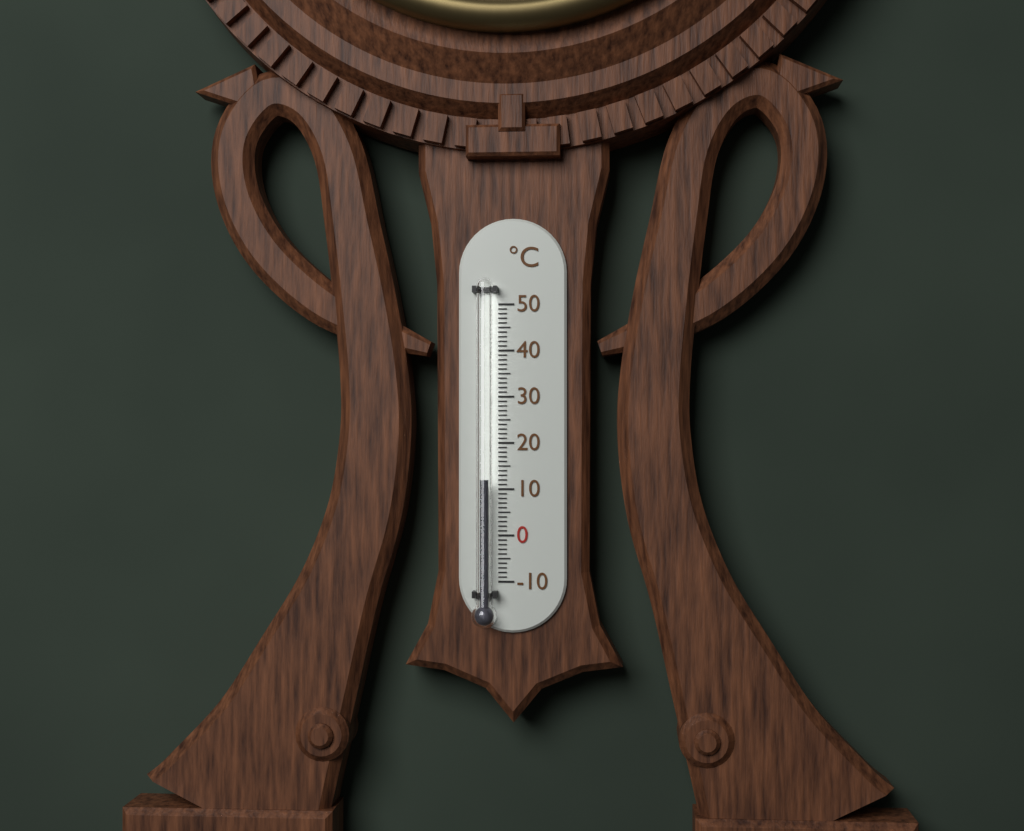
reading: 12 °C
